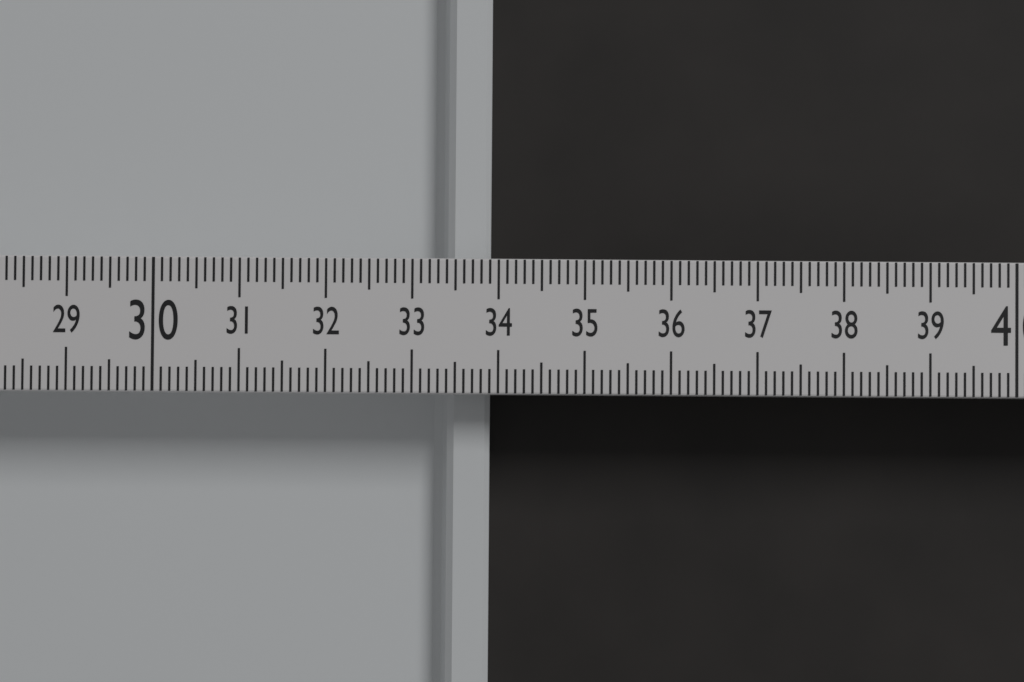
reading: 33.9 (no unit)
